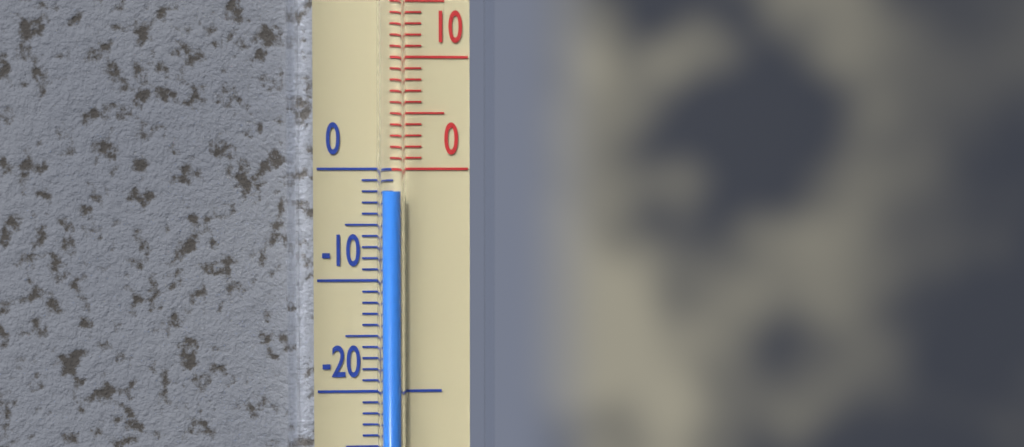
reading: -2 °C
